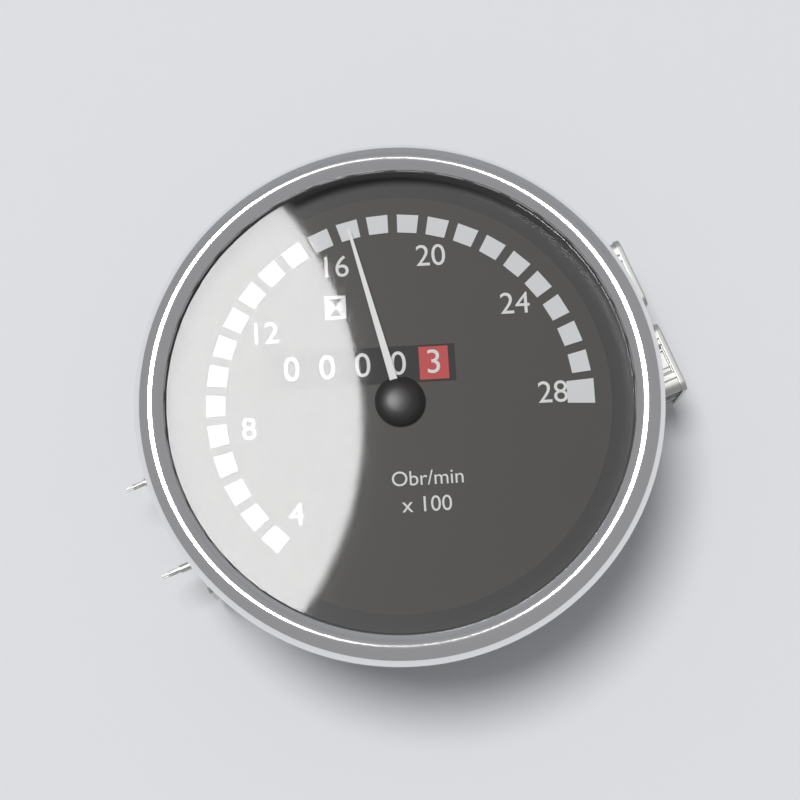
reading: 17 Obr/min x100
